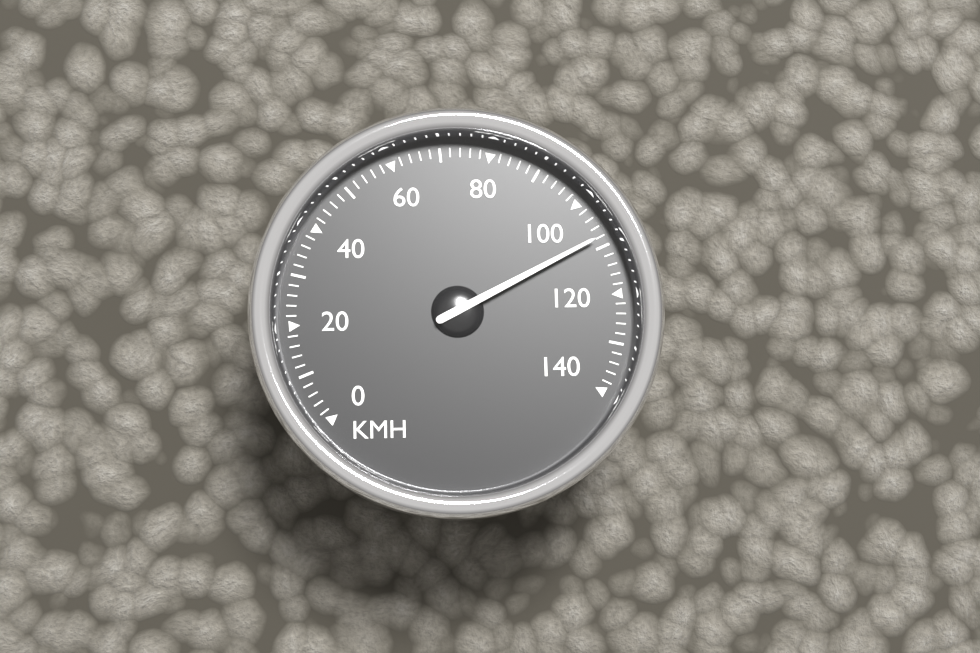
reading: 108 km/h
